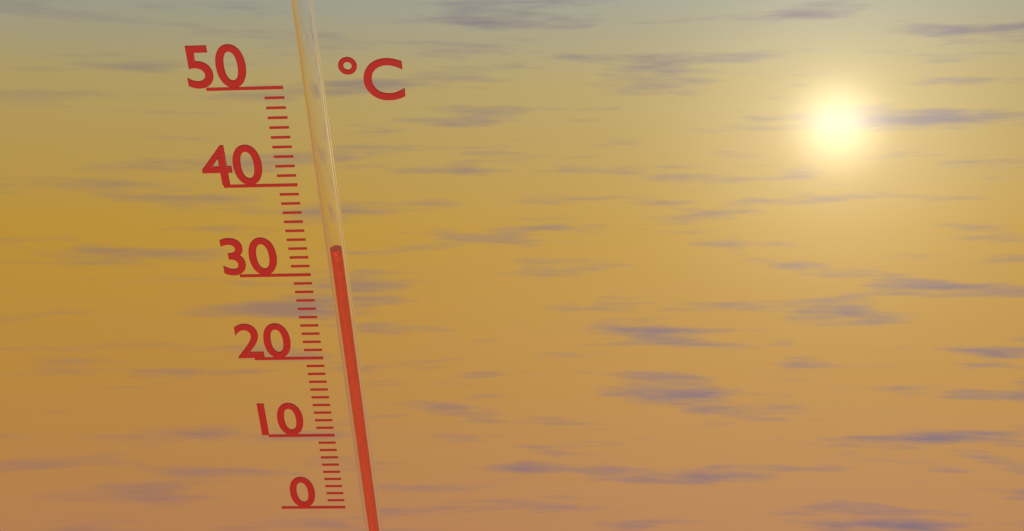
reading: 33 °C
